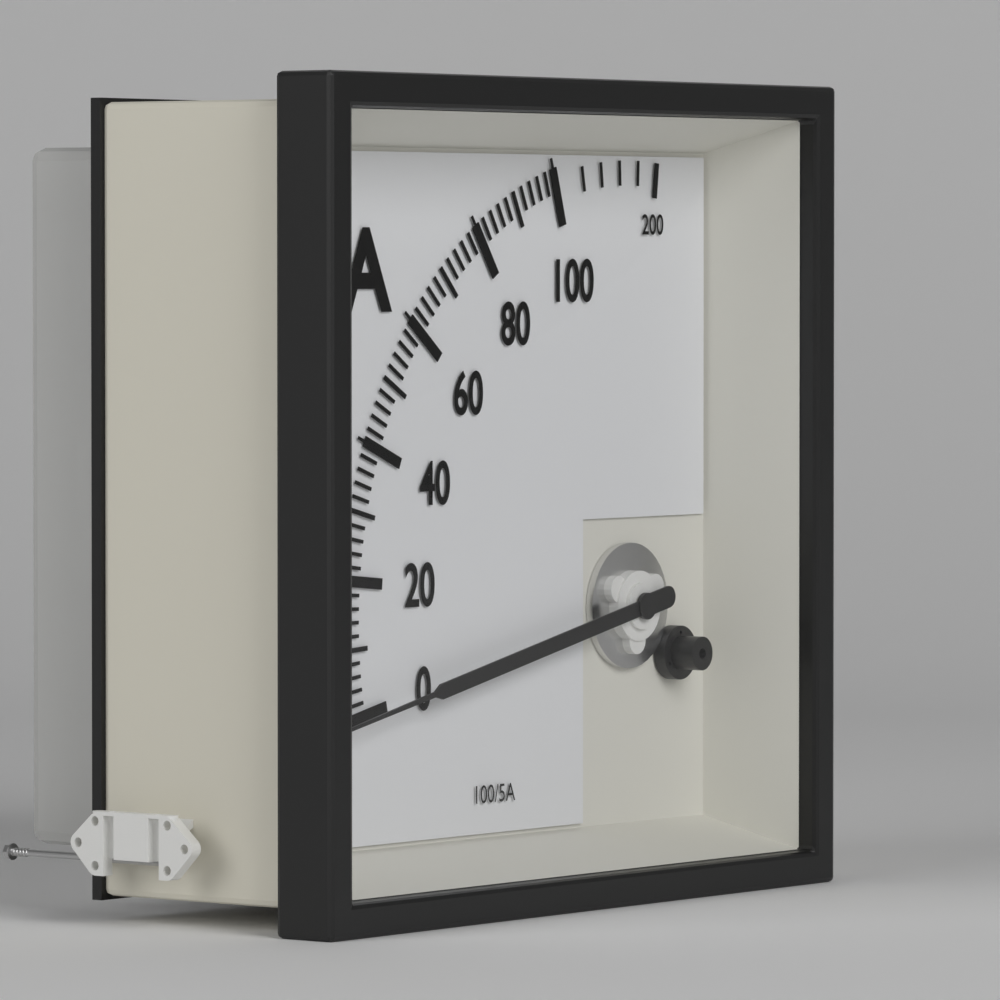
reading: 0 A
